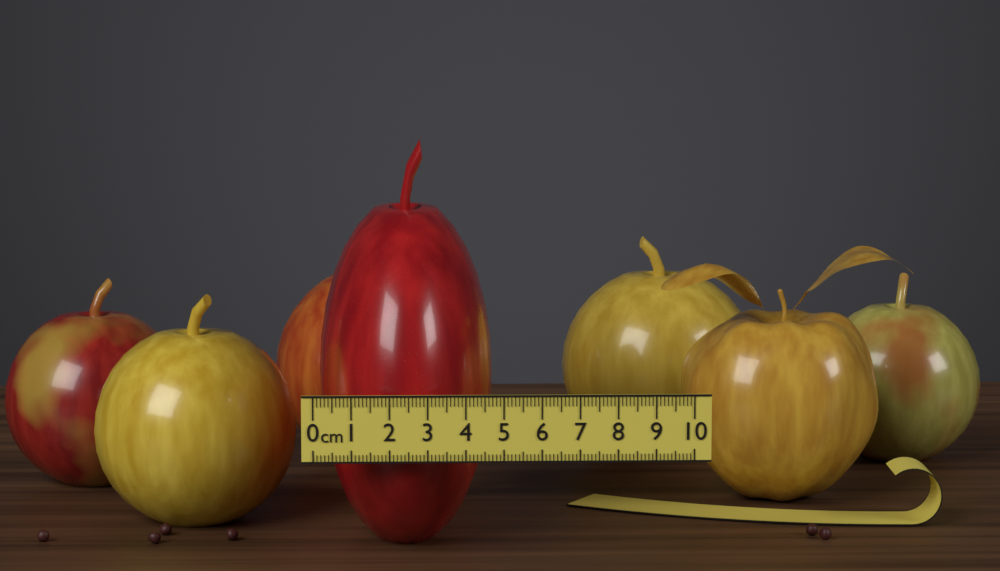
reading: 4.8 cm
